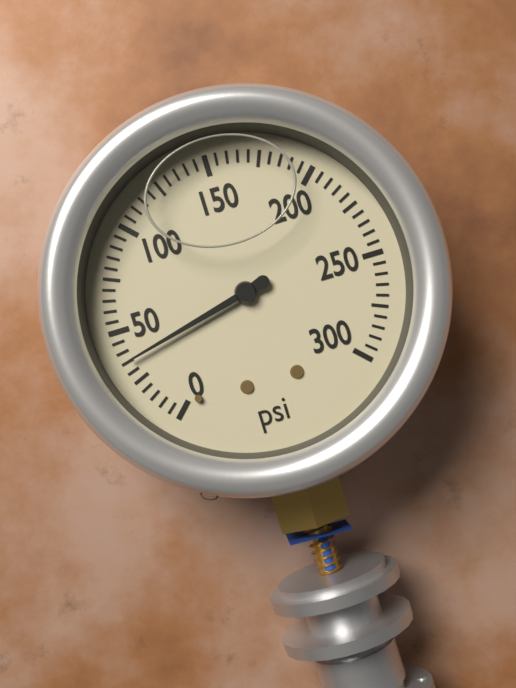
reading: 35 psi
